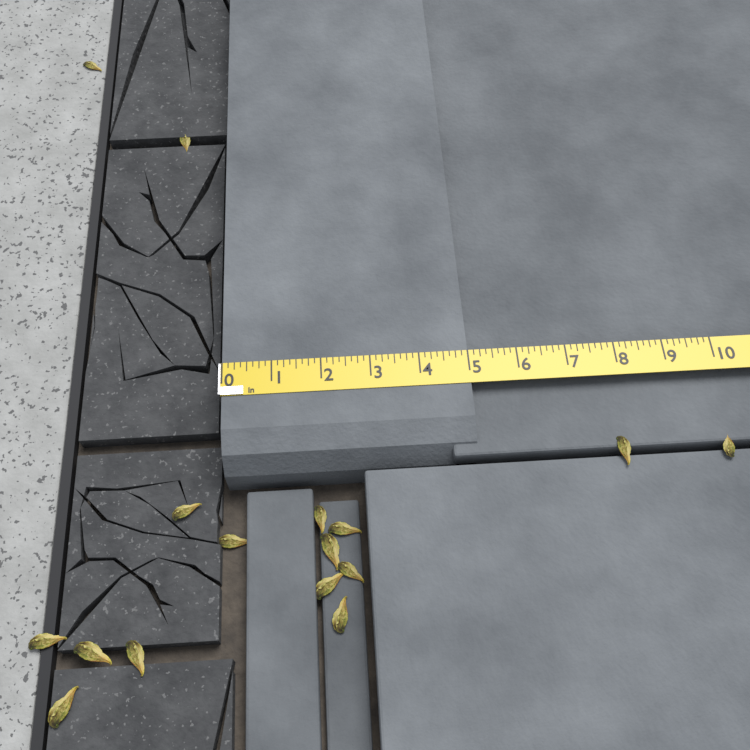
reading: 5.000 in
